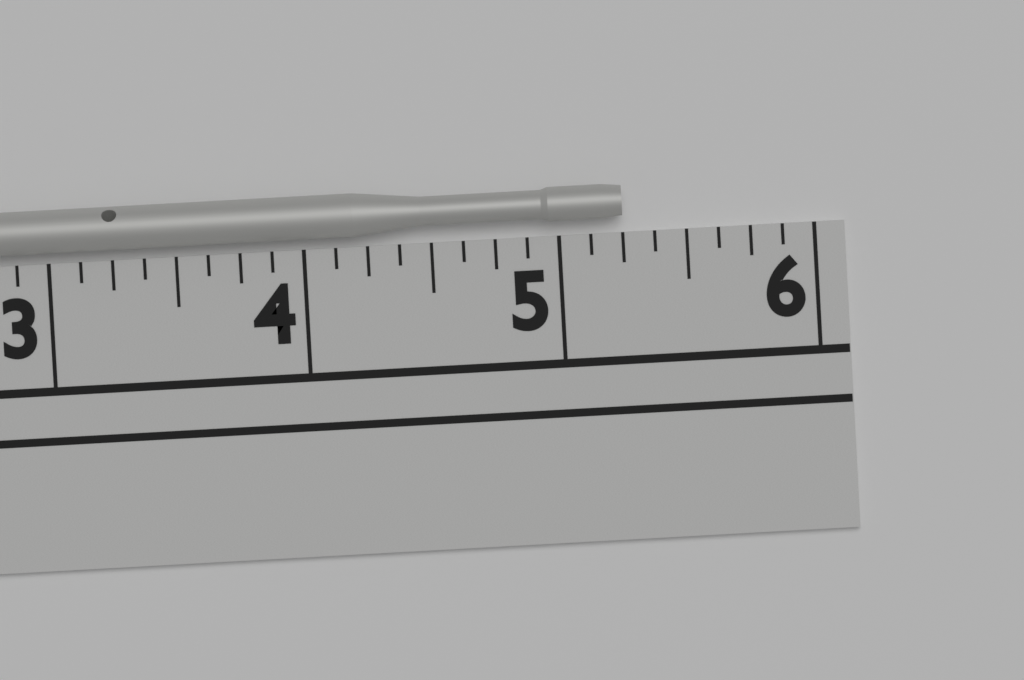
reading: 5.250 in
